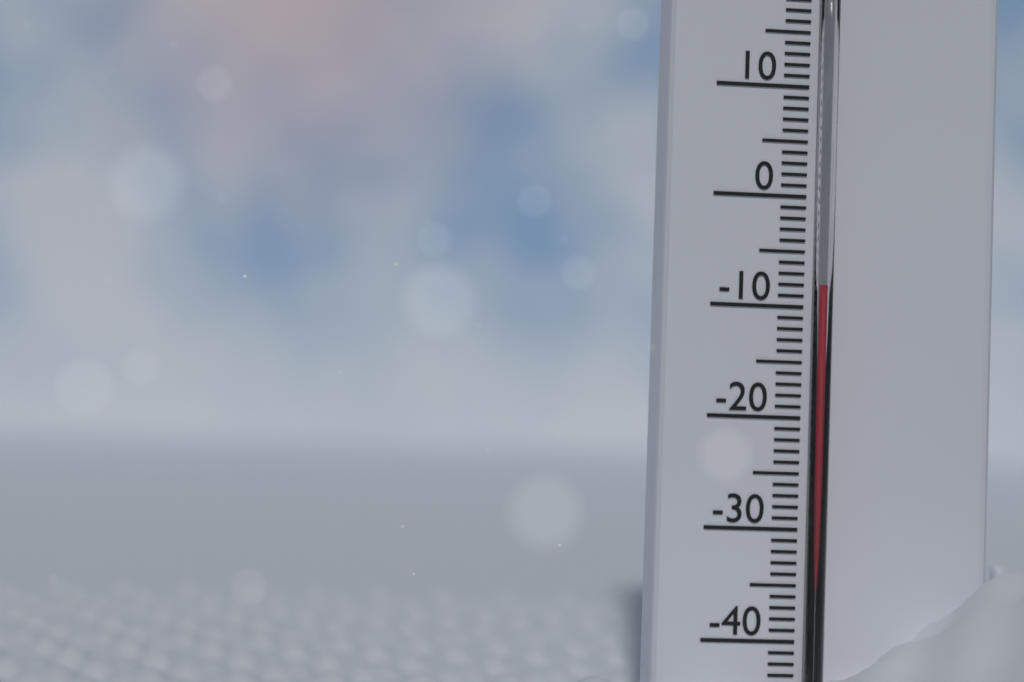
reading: -8 °C
